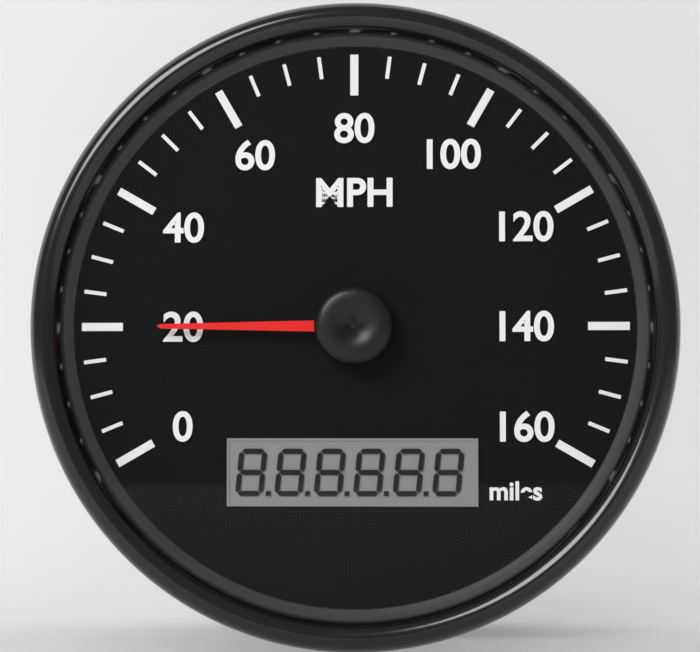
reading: 20 mph
